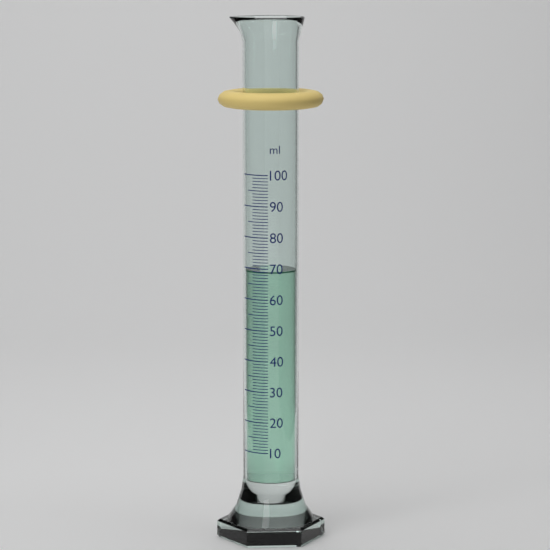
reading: 69 ml
